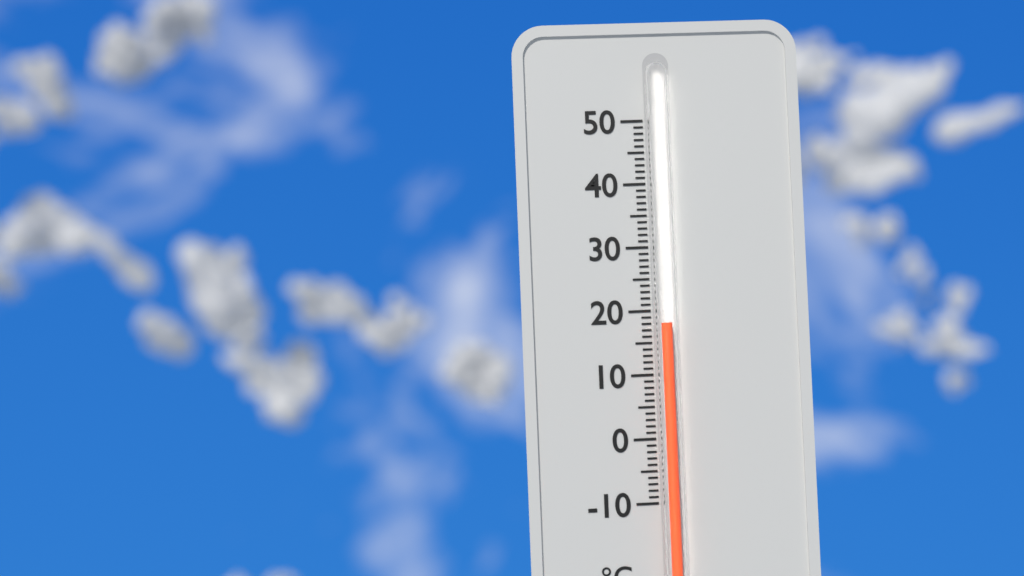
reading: 18 °C
